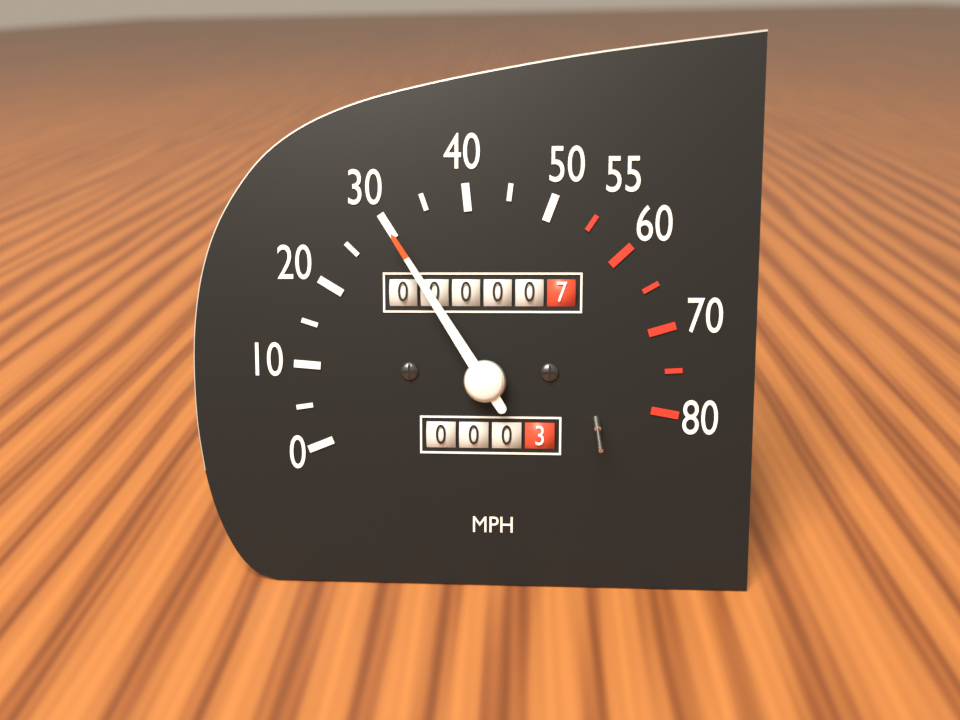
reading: 30 mph
